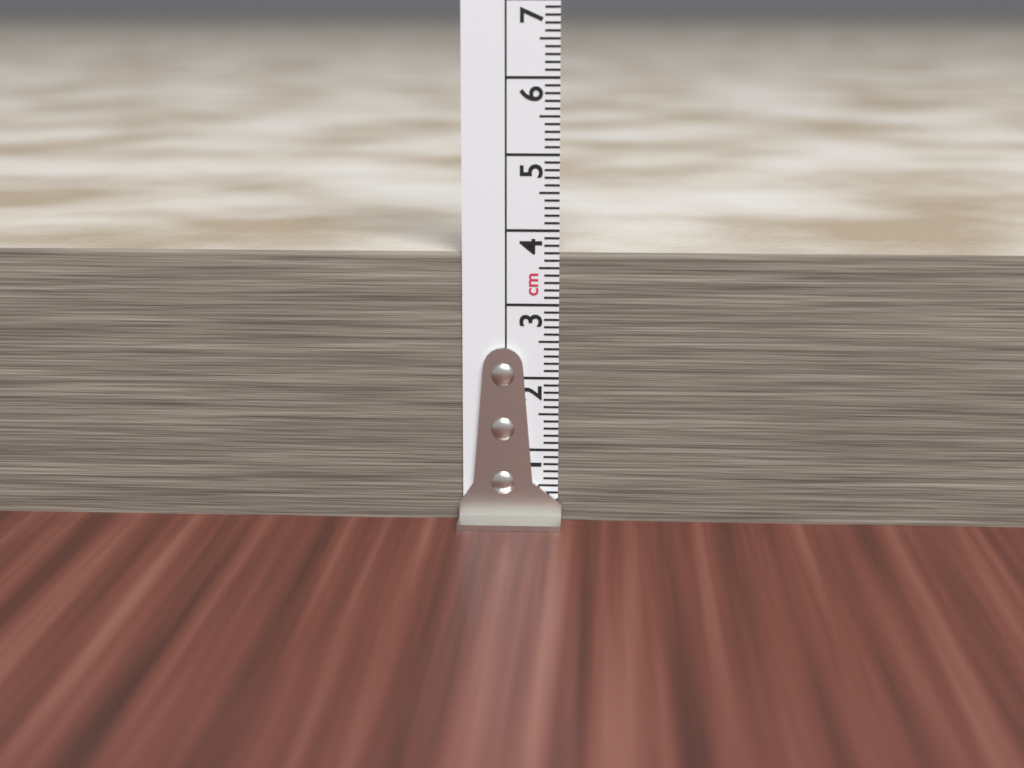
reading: 3.7 cm
